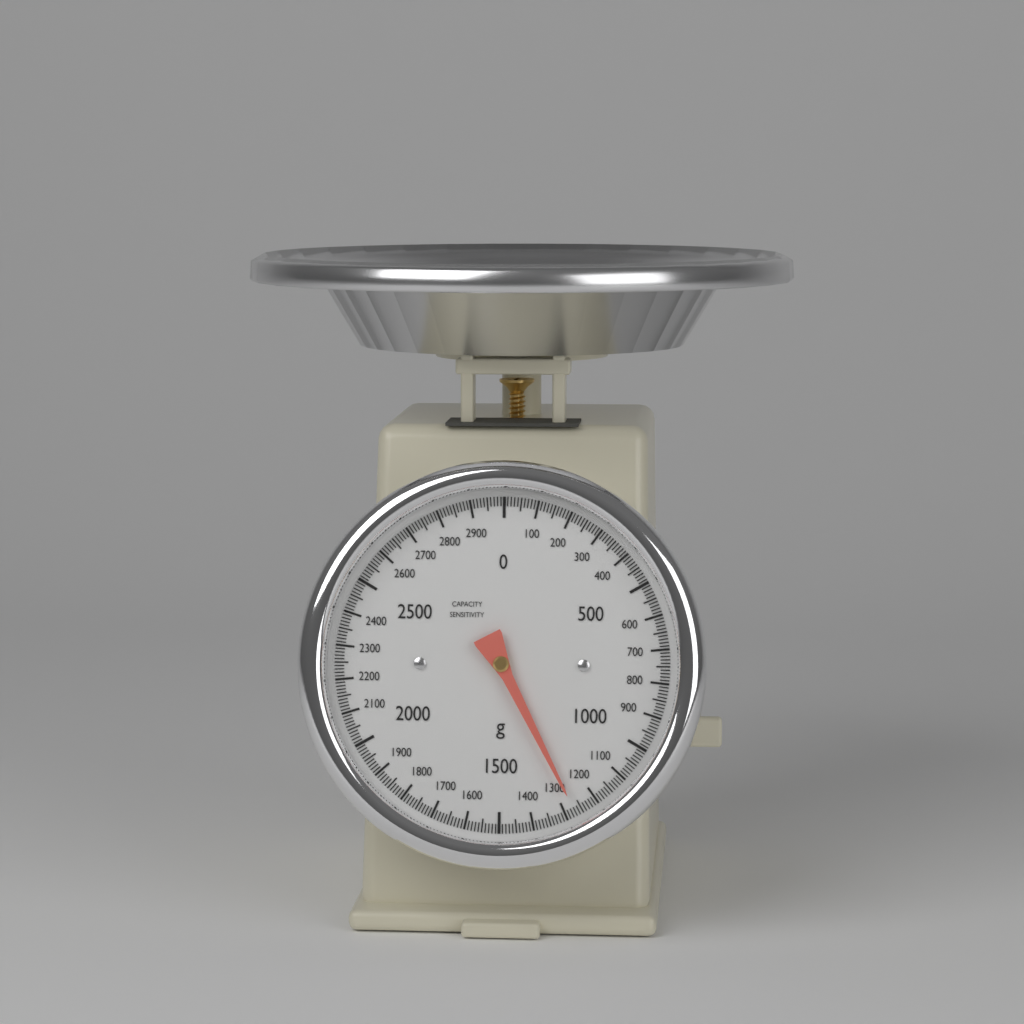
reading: 1270 g
